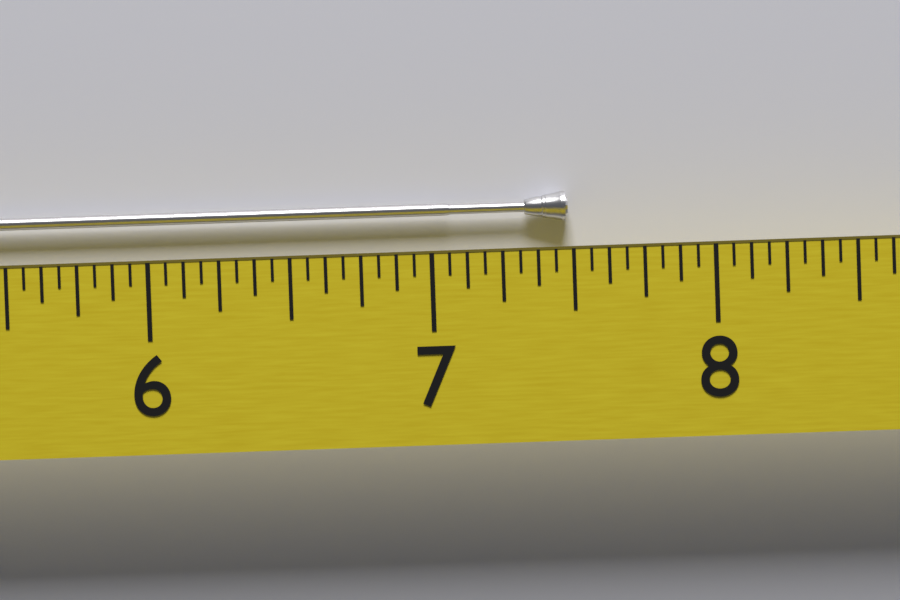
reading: 7.5000 (no unit)
